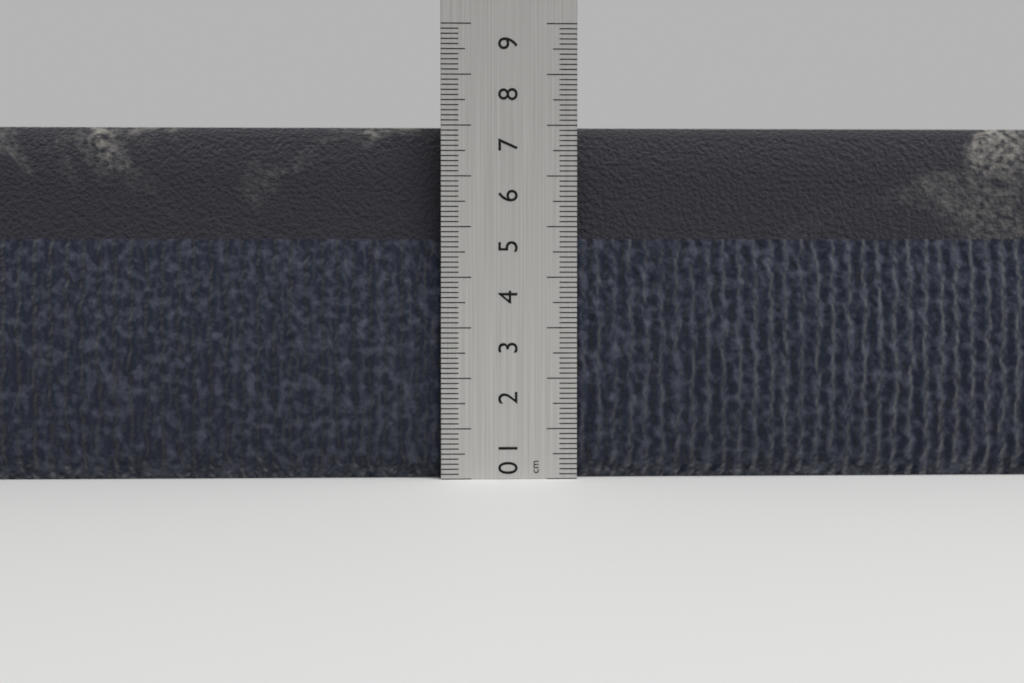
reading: 7.0 cm
